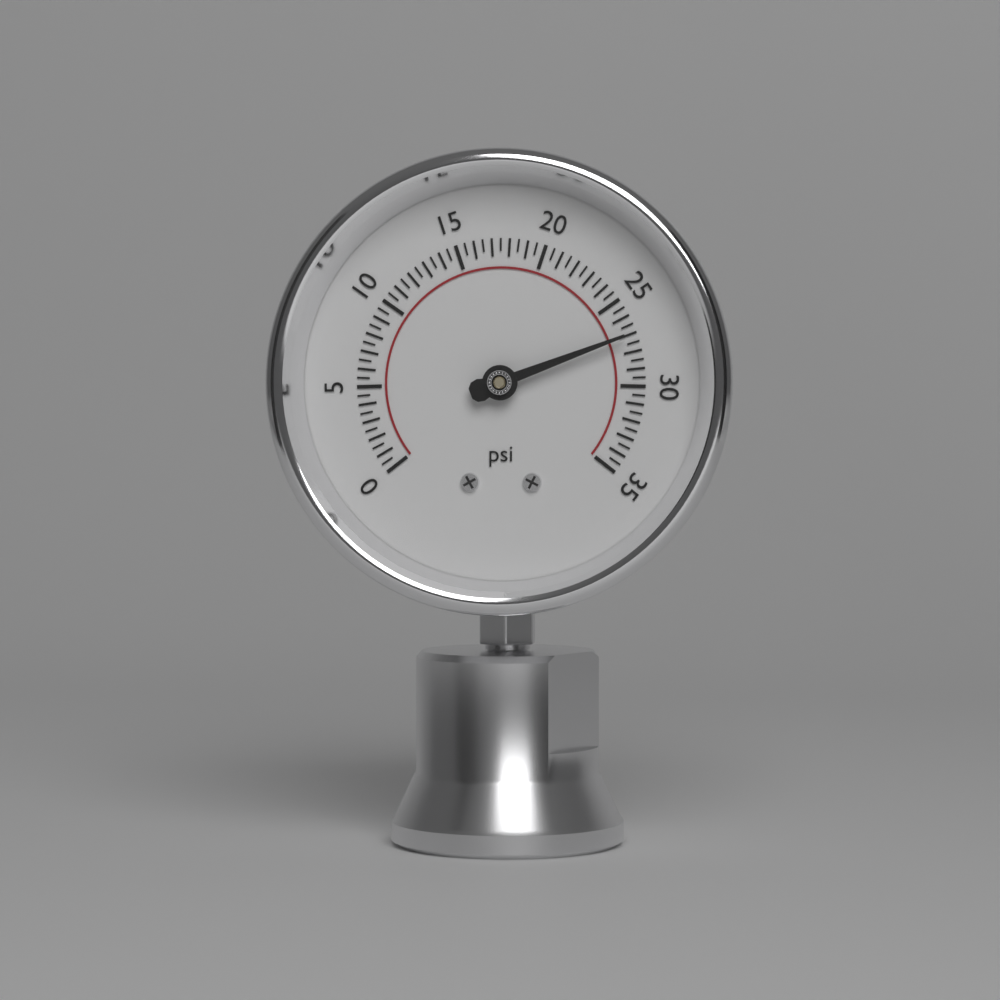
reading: 27.0 psi
